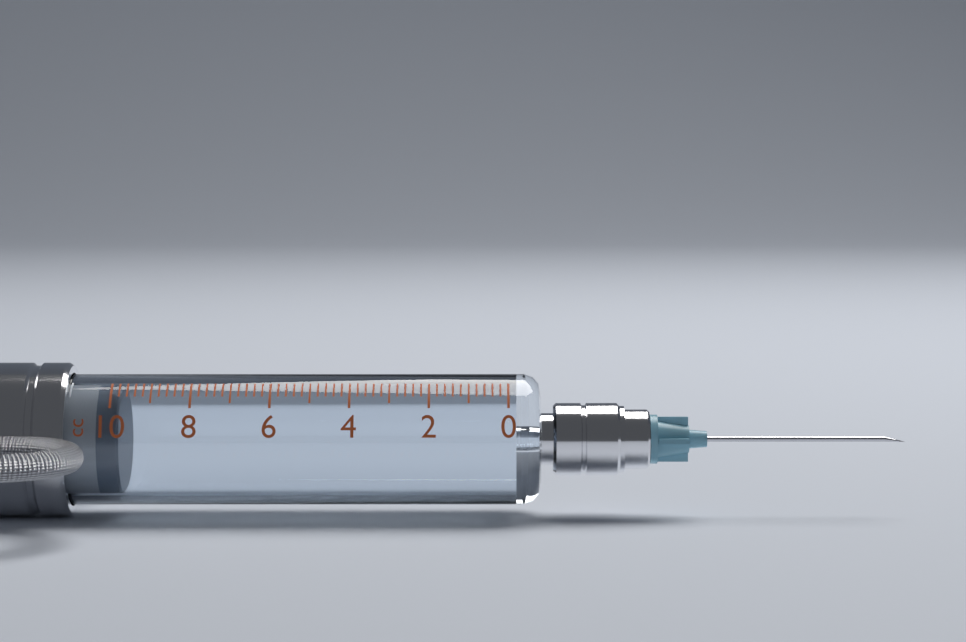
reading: 9.8 cc
